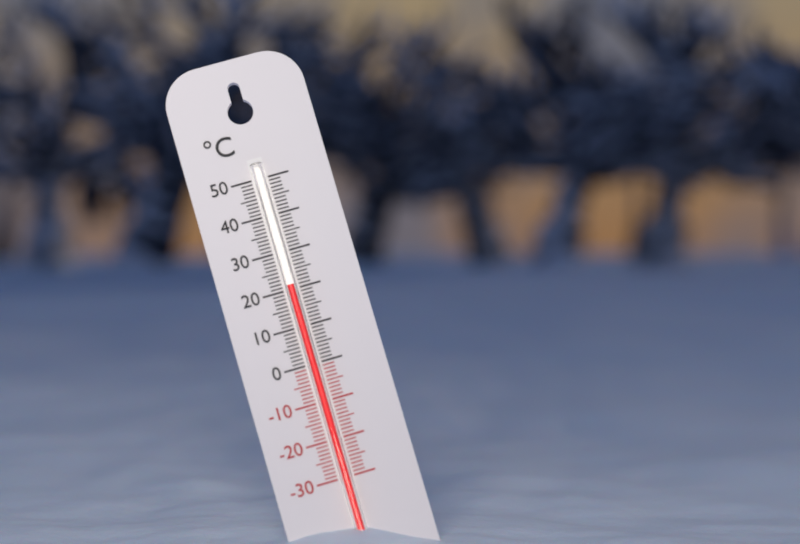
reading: 21 °C
